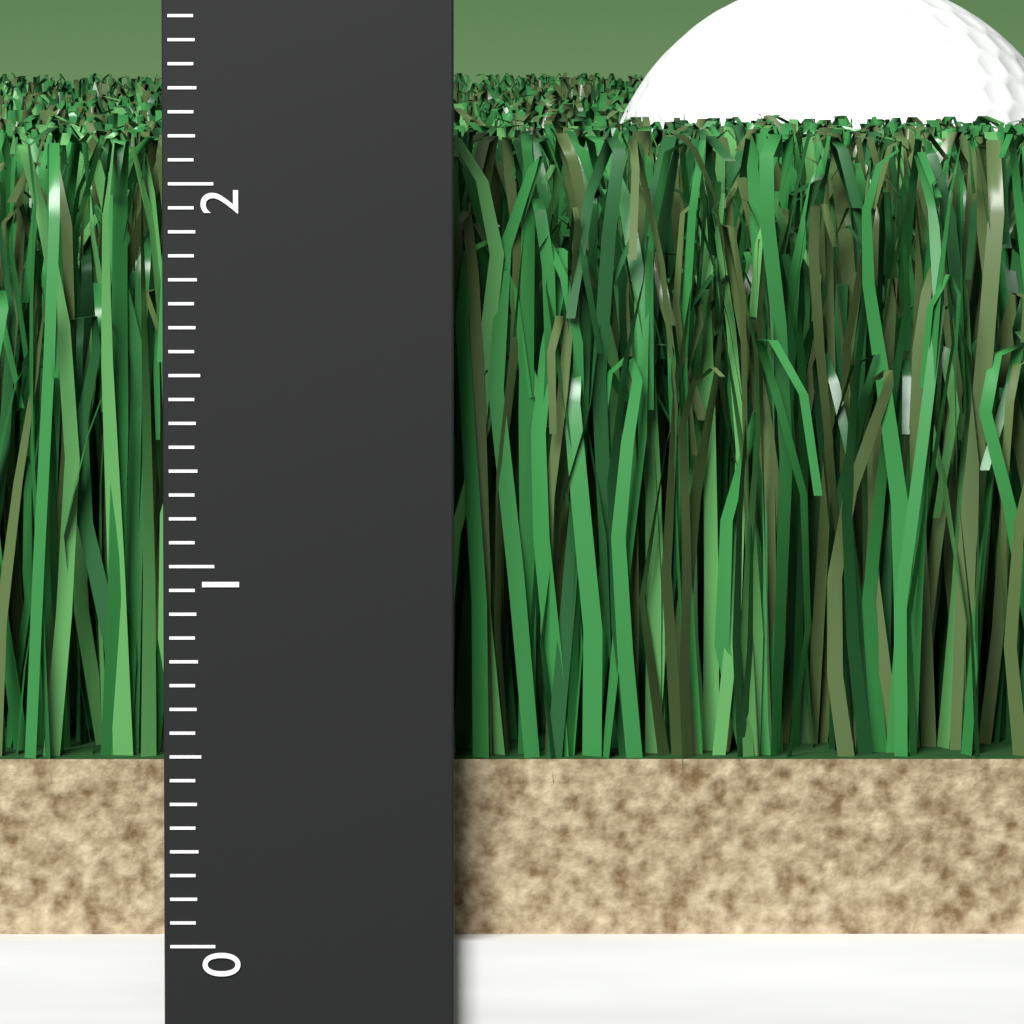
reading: 2.1250 (no unit)
